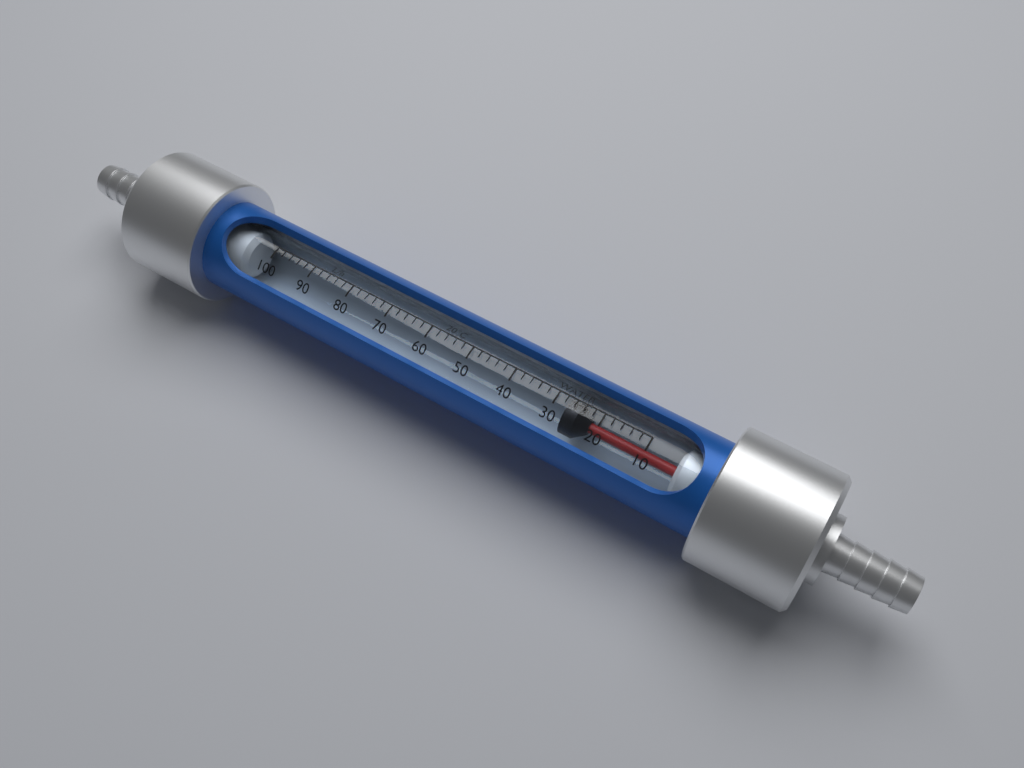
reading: 28 L/h
